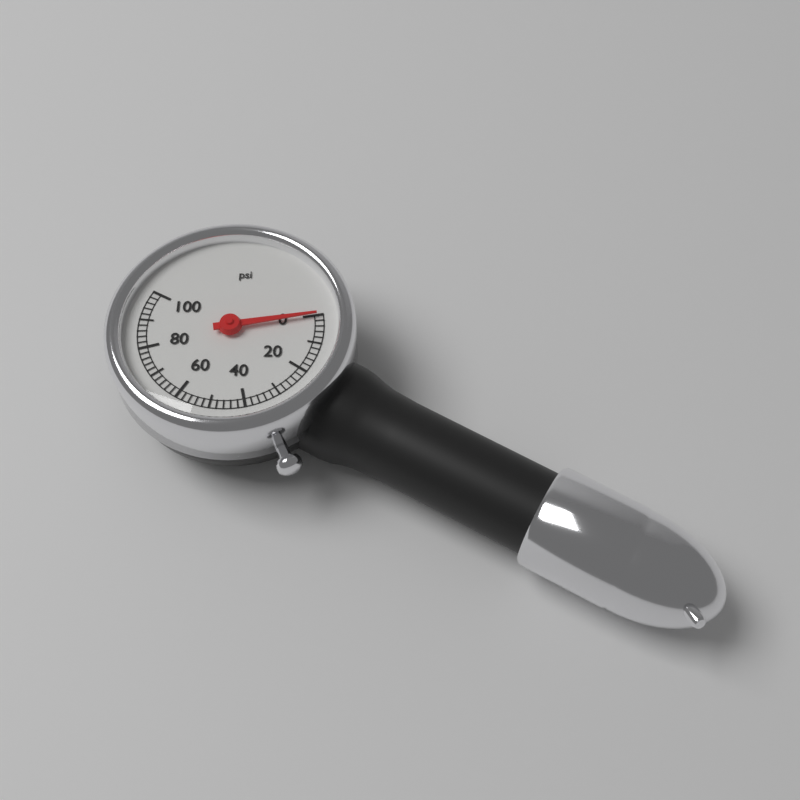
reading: 0 psi
